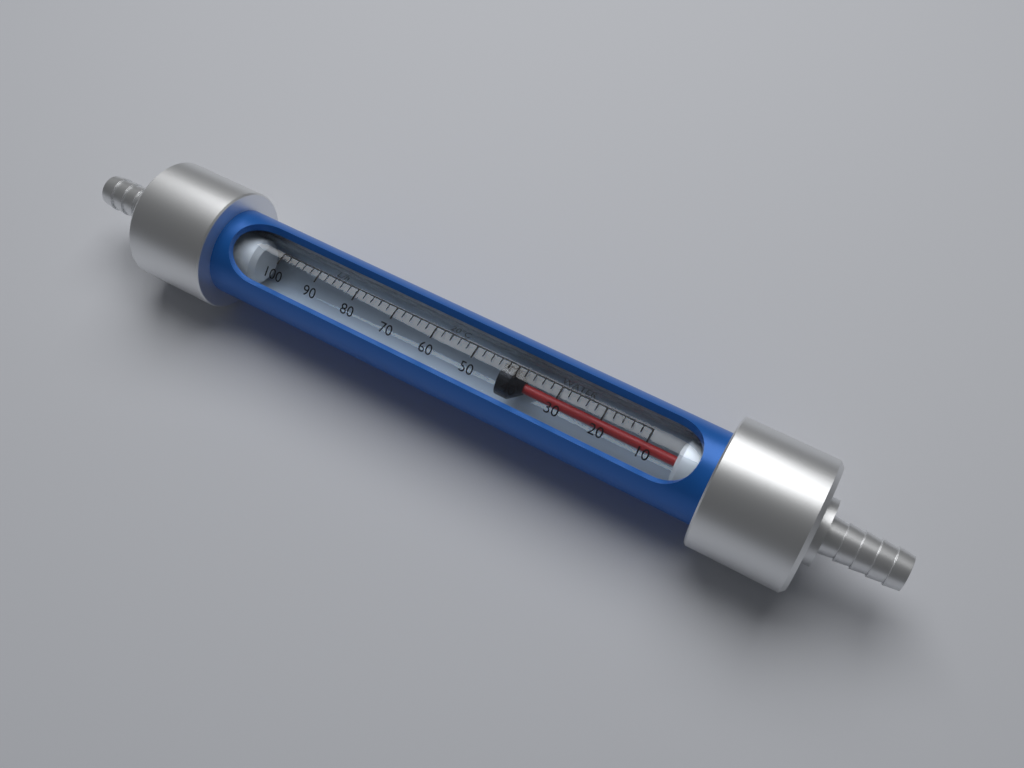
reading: 44 L/h
